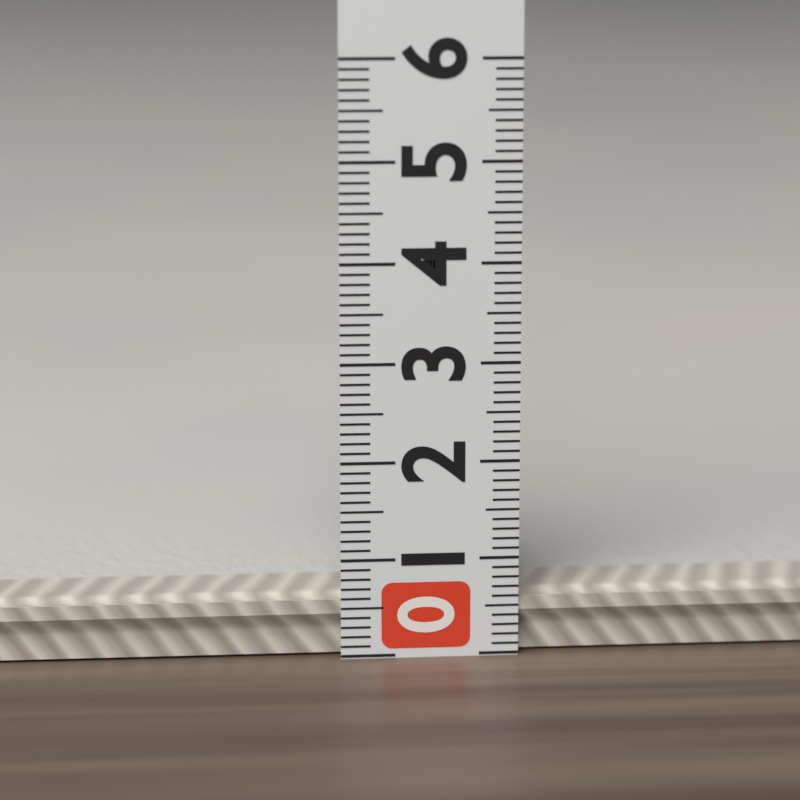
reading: 0.6 (no unit)
